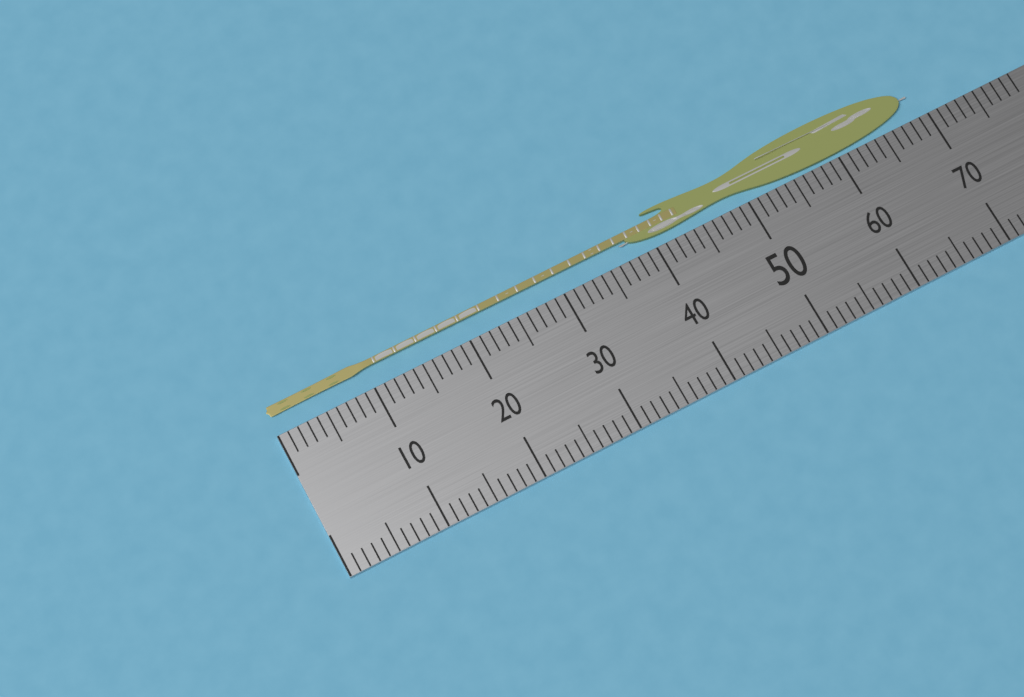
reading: 69 (no unit)
